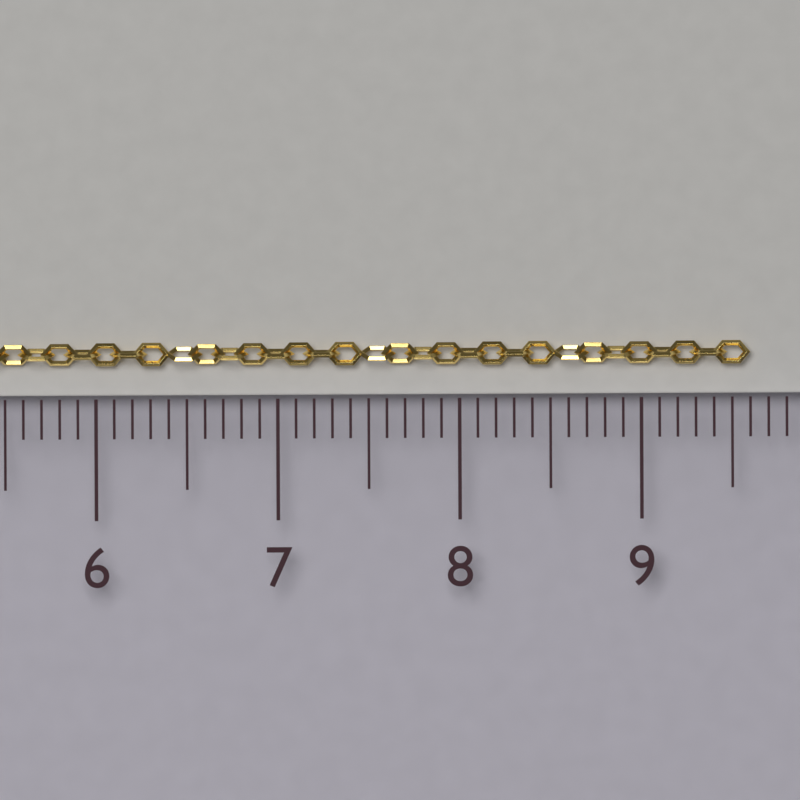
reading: 9.6 cm
